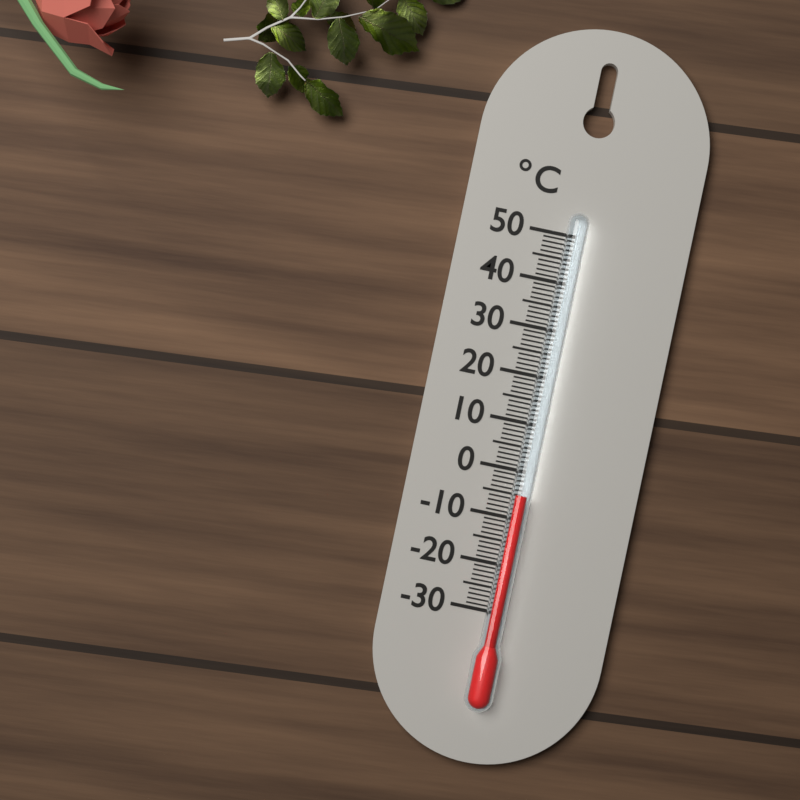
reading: -5 °C
